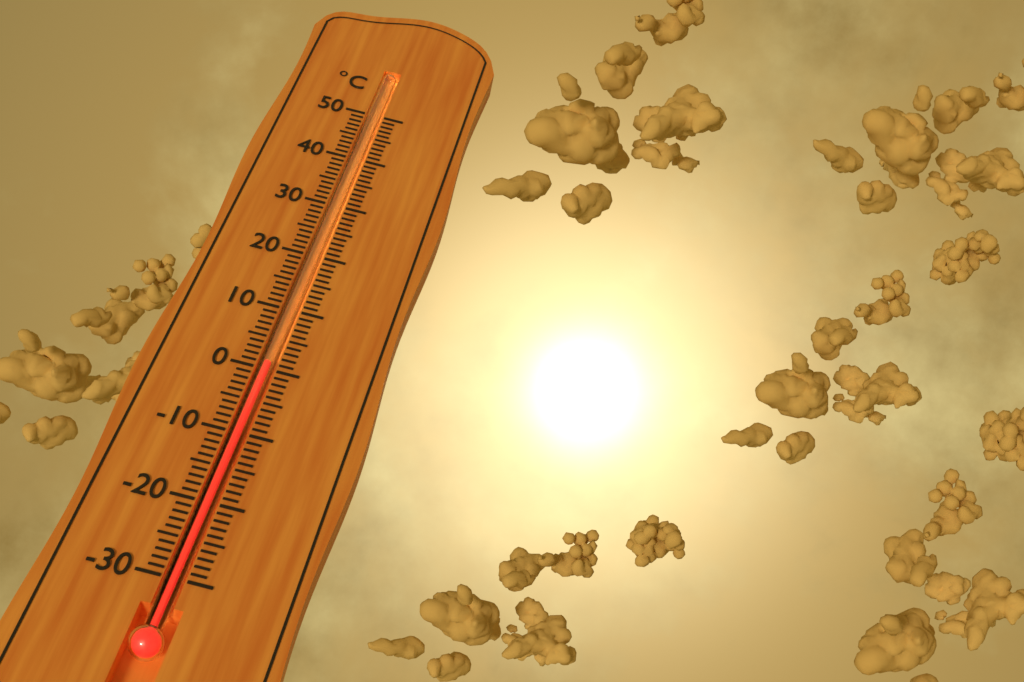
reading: 1 °C
